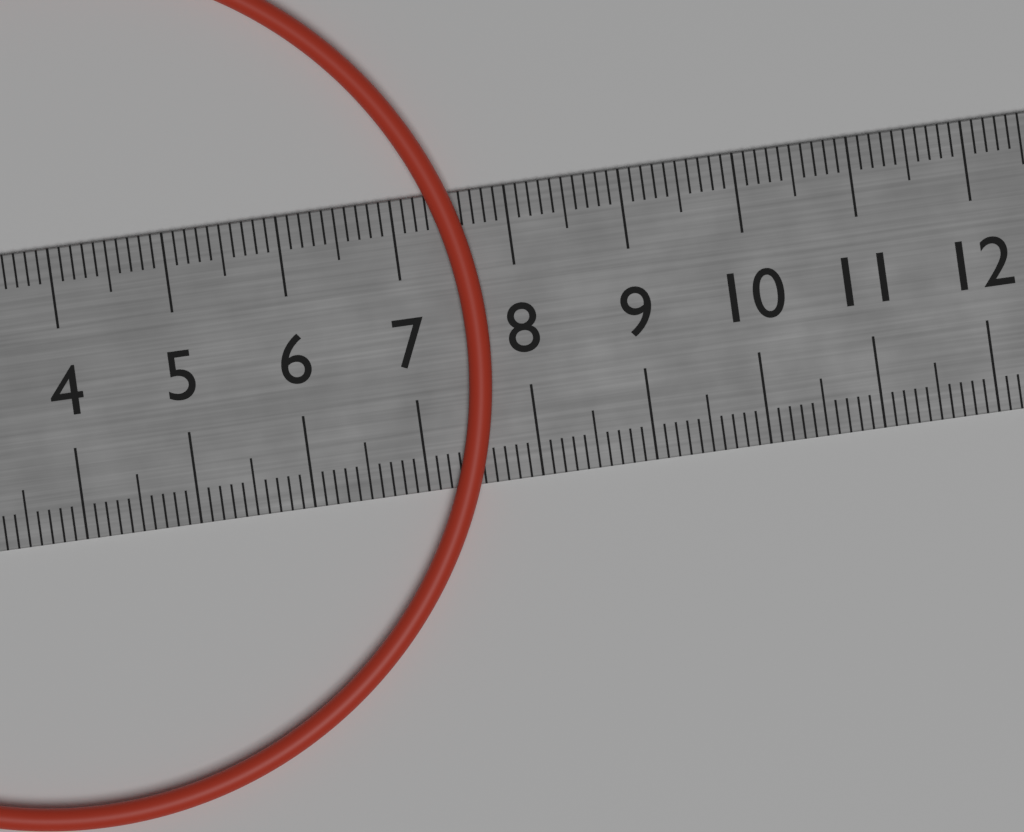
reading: 7.7 cm
